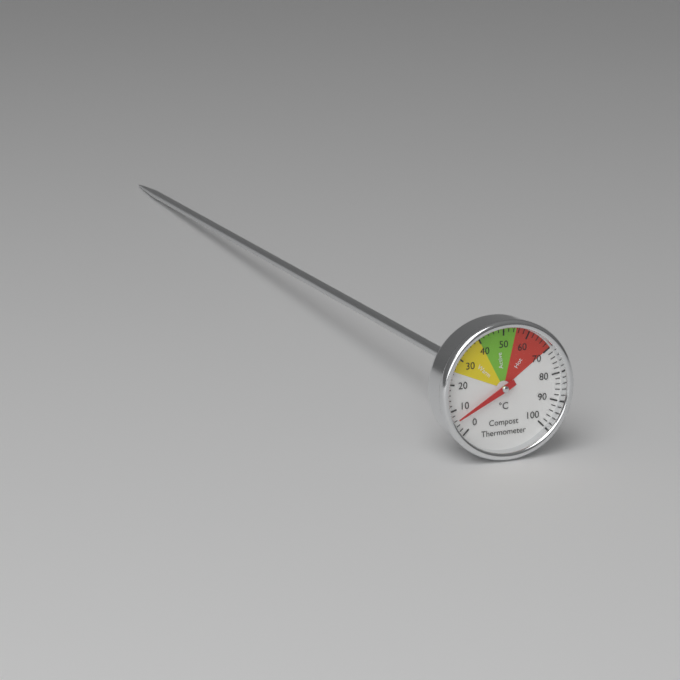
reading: 6 °C
